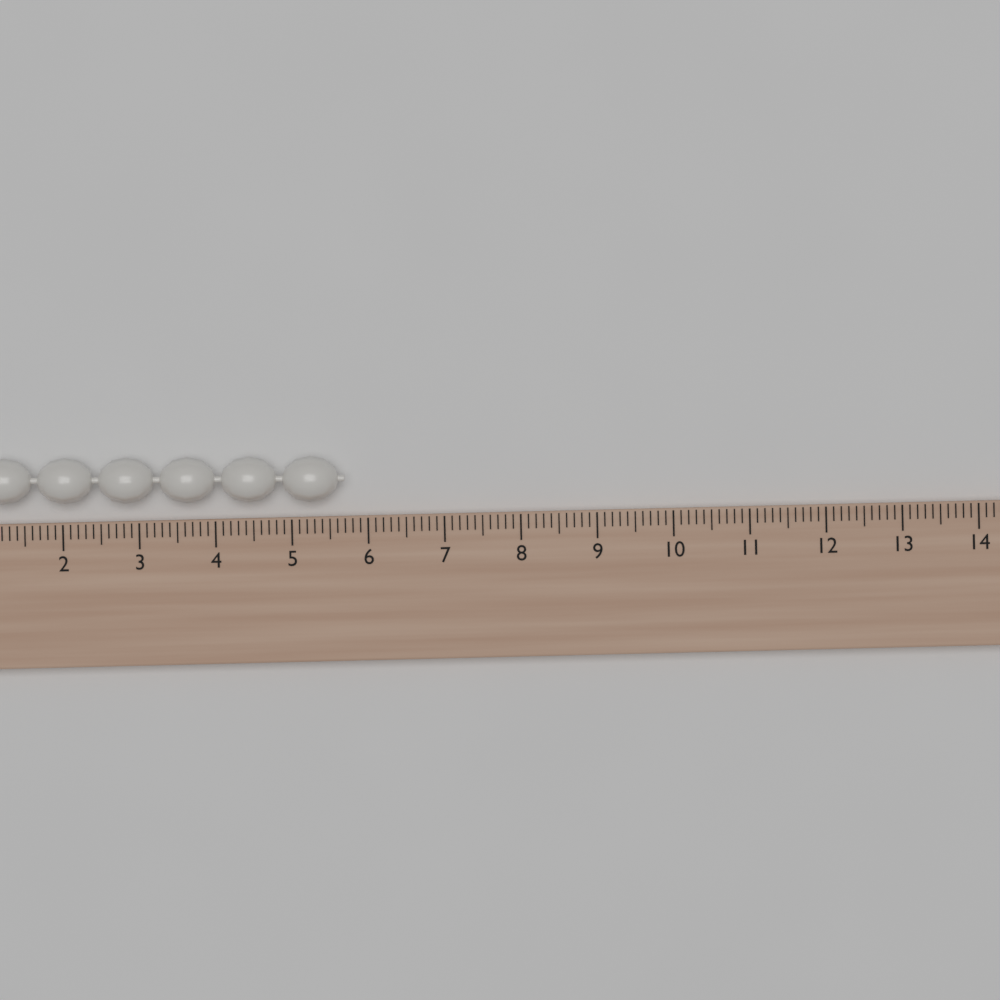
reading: 5.7 (no unit)
